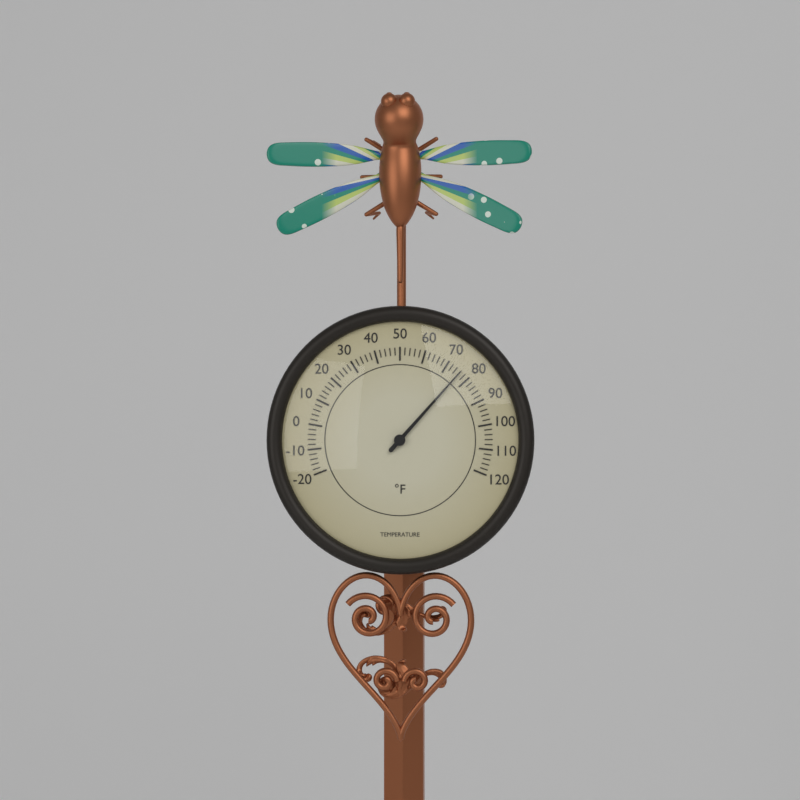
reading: 76 °F
